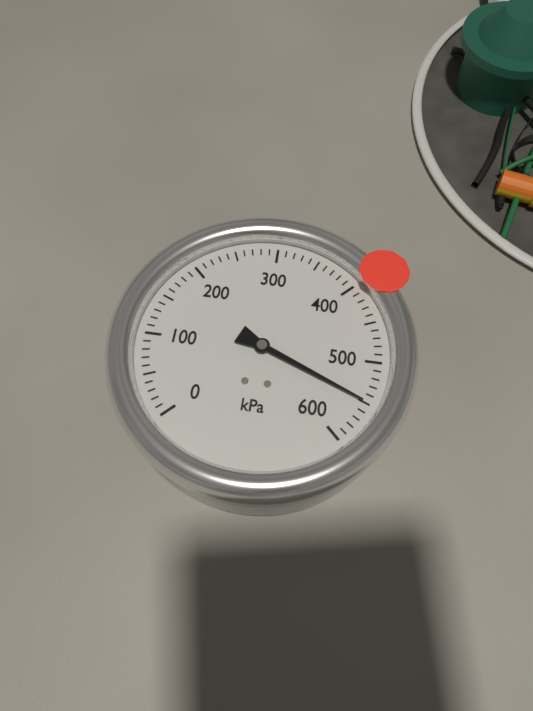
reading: 550 kPa
